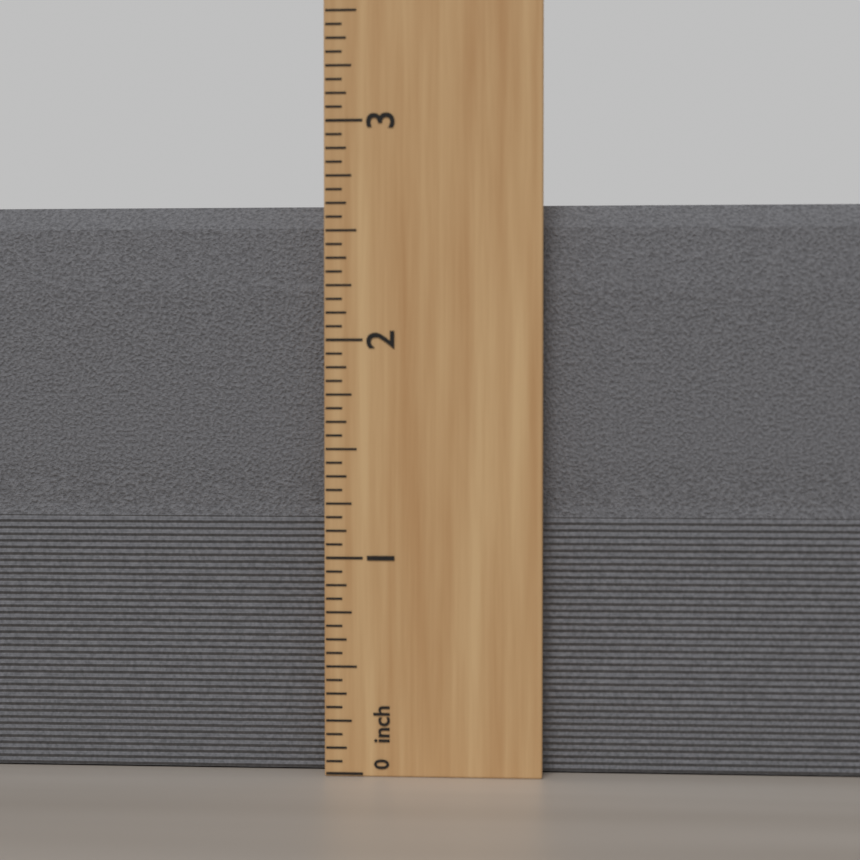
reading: 2.6250 inch
